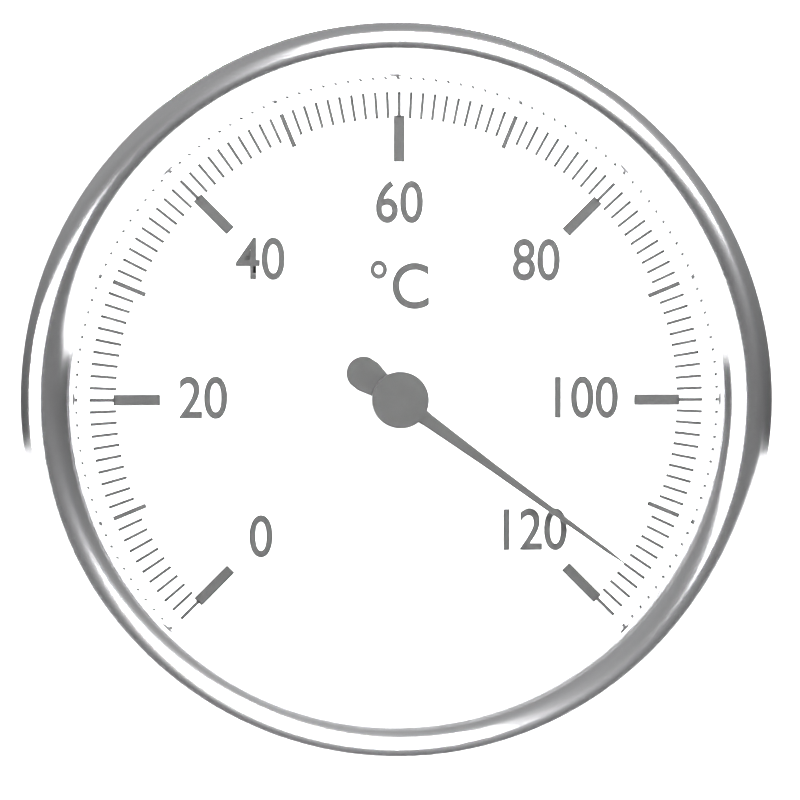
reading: 116 °C
